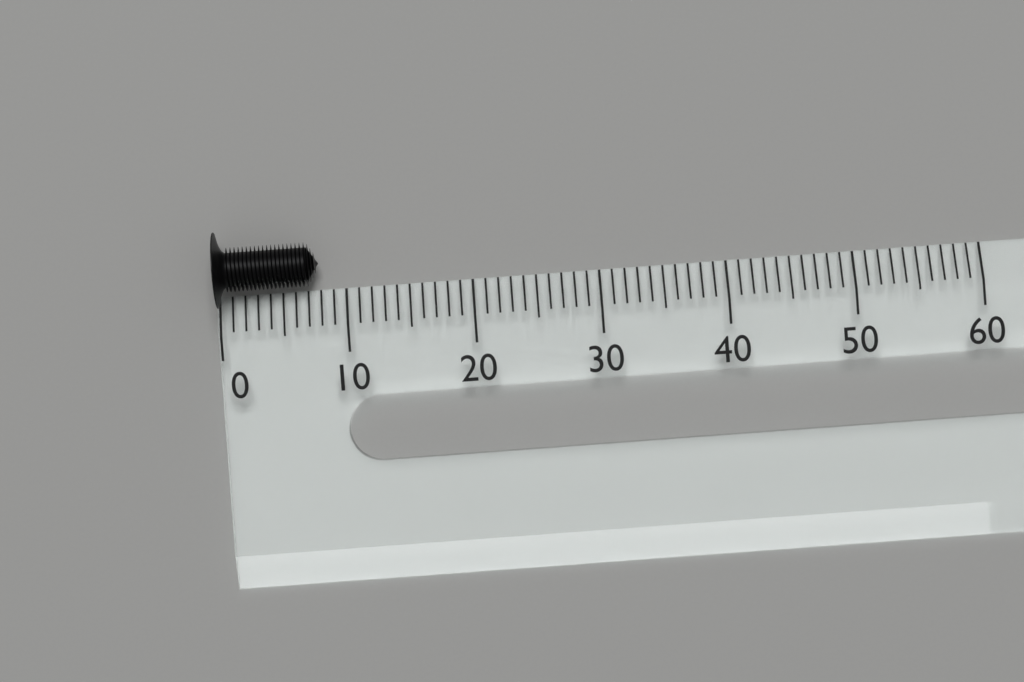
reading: 8 (no unit)
